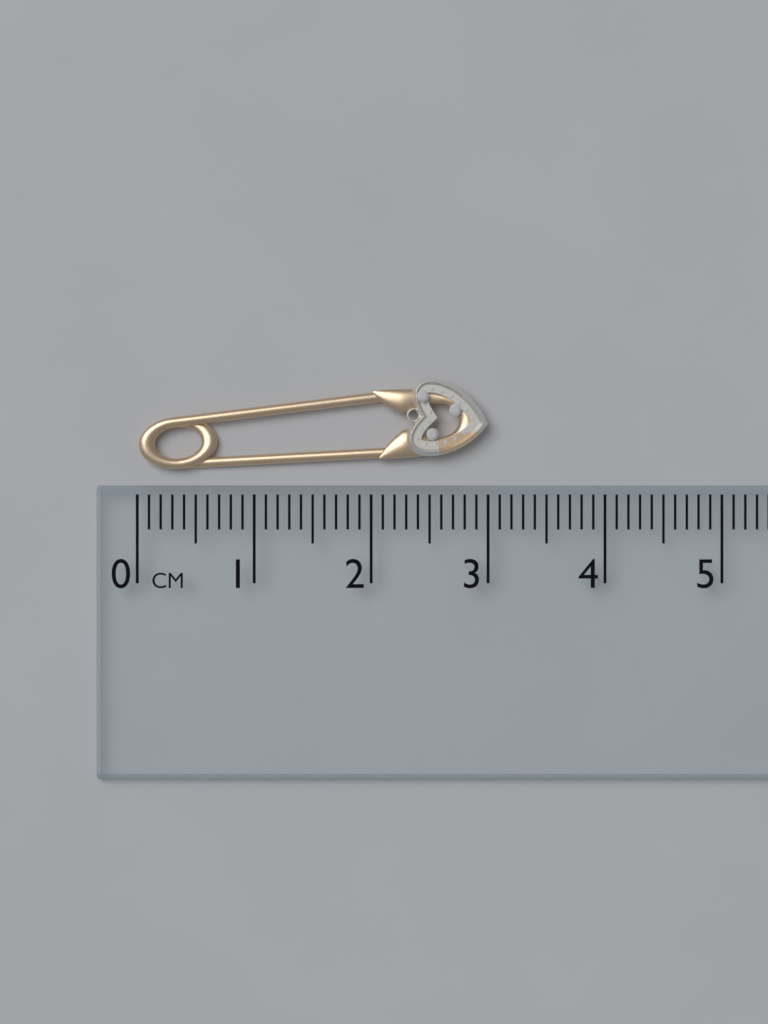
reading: 3.0 cm
